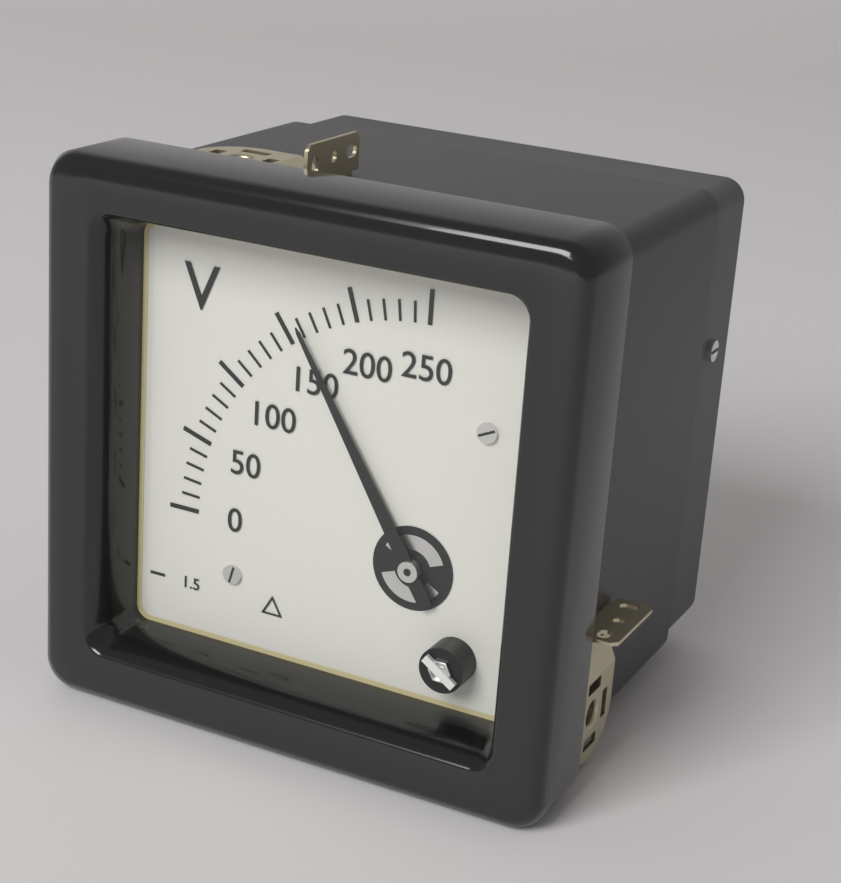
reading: 160 V
